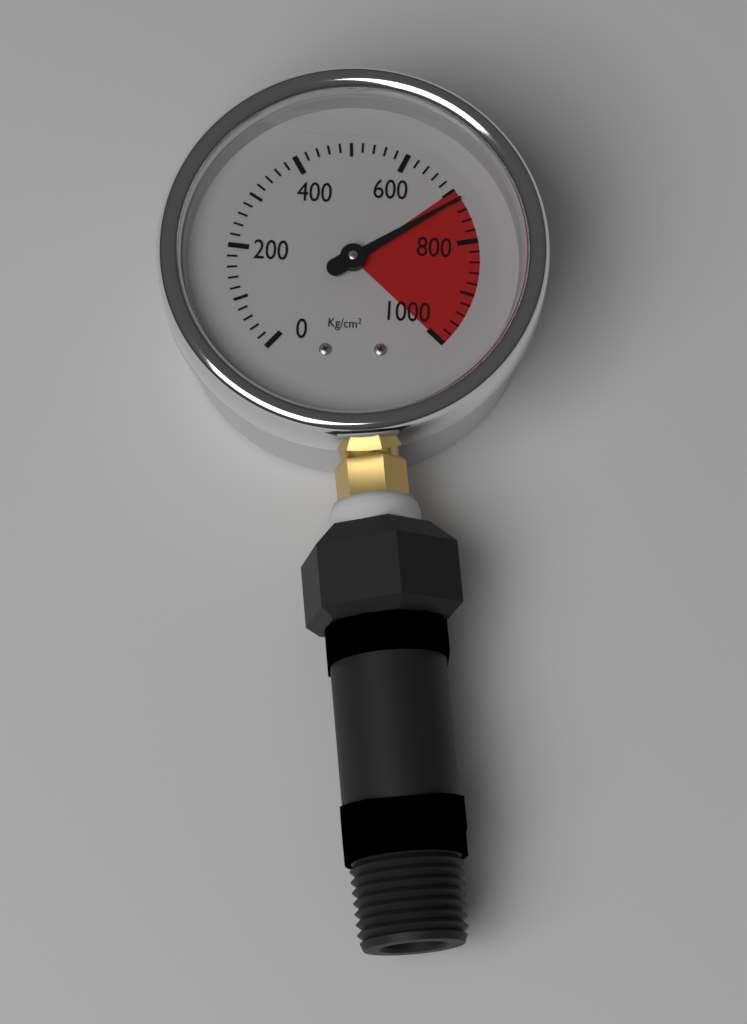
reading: 720 kg/cm²
